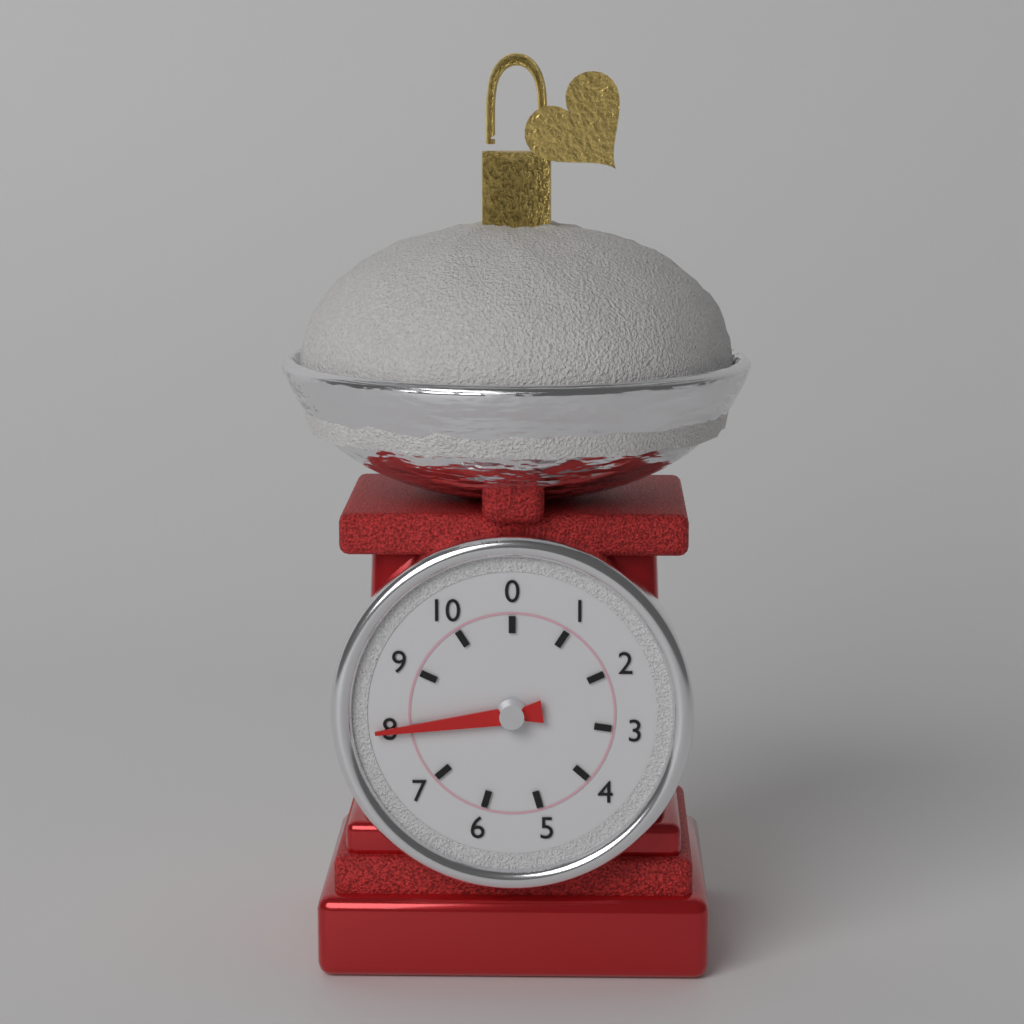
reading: 8 (no unit)
